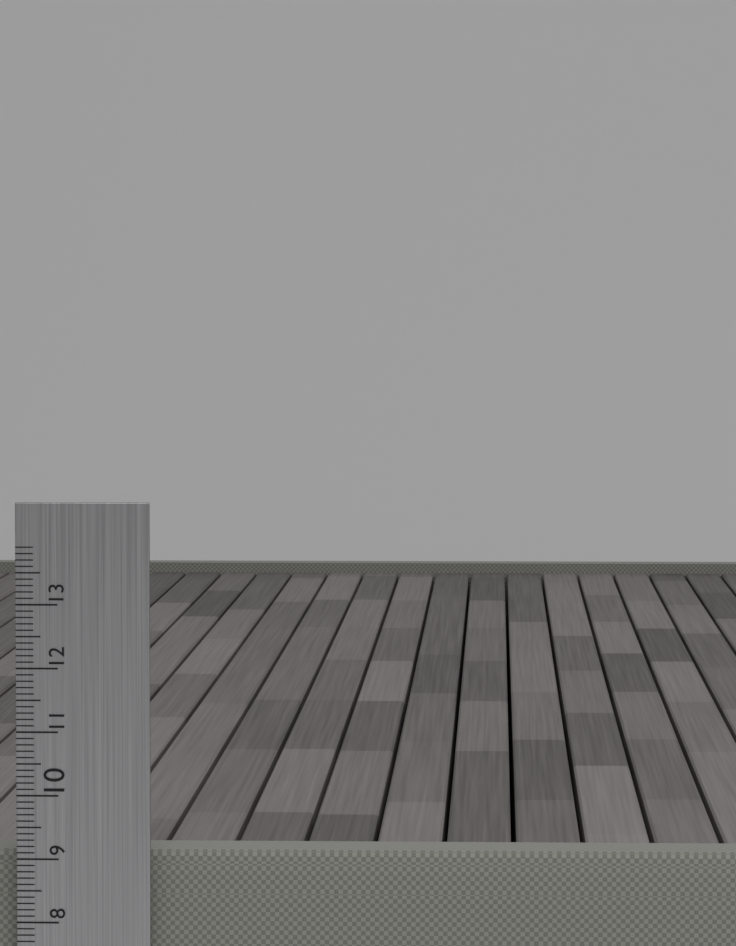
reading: 9.1 cm
